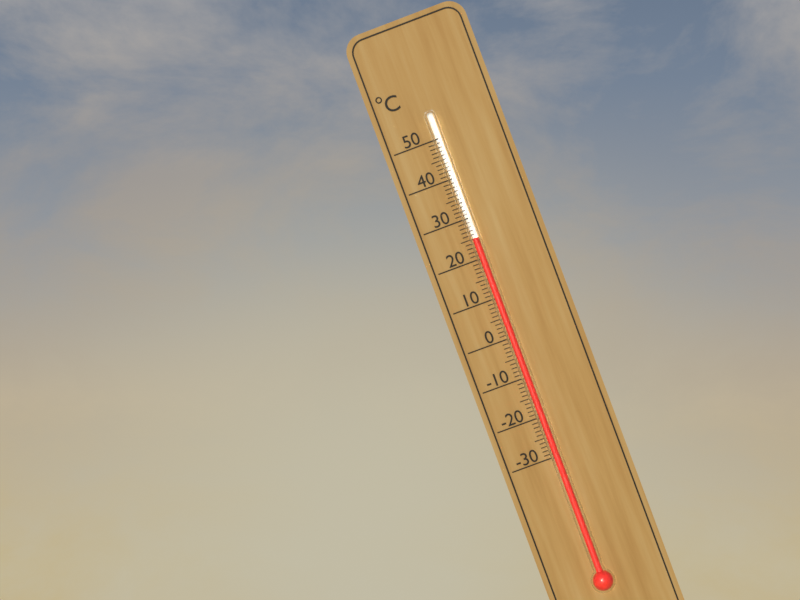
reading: 25 °C
